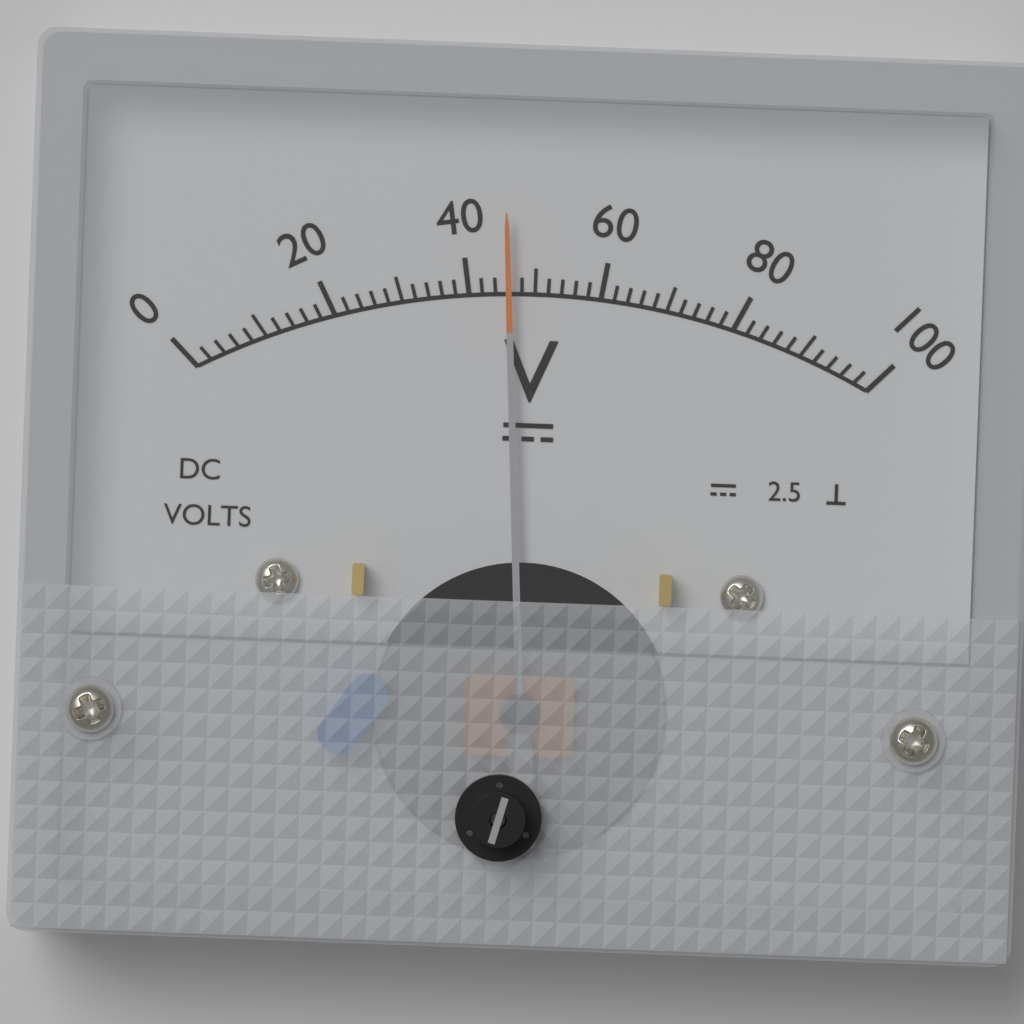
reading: 46 V
